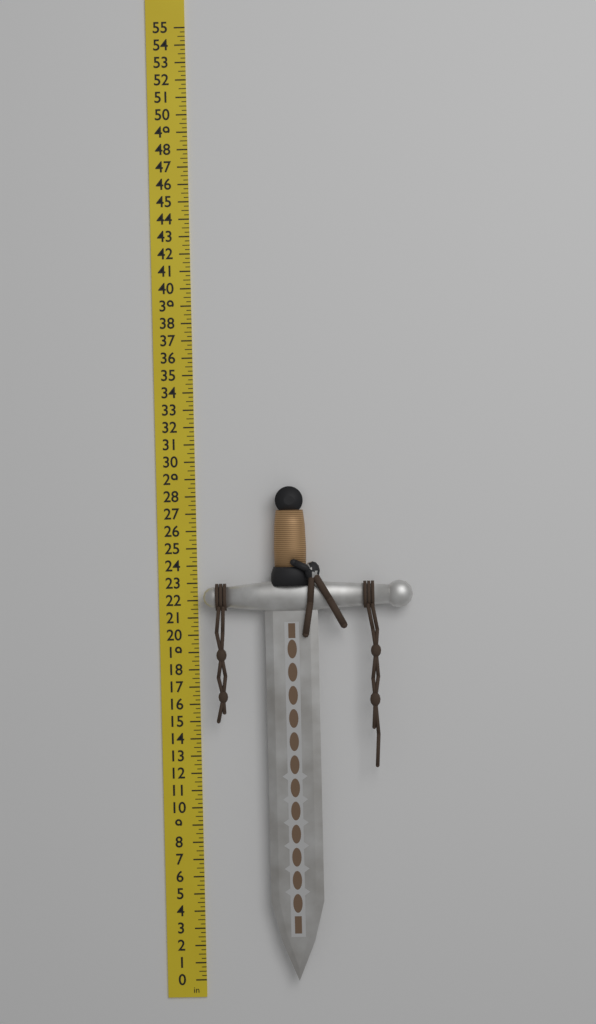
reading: 28.50 in
